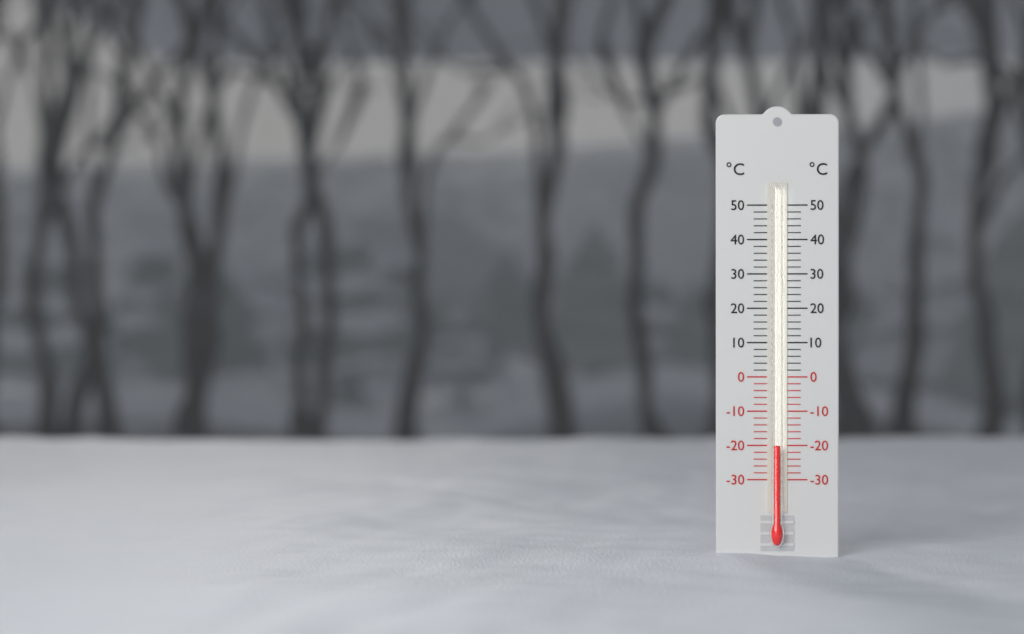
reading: -20 °C
